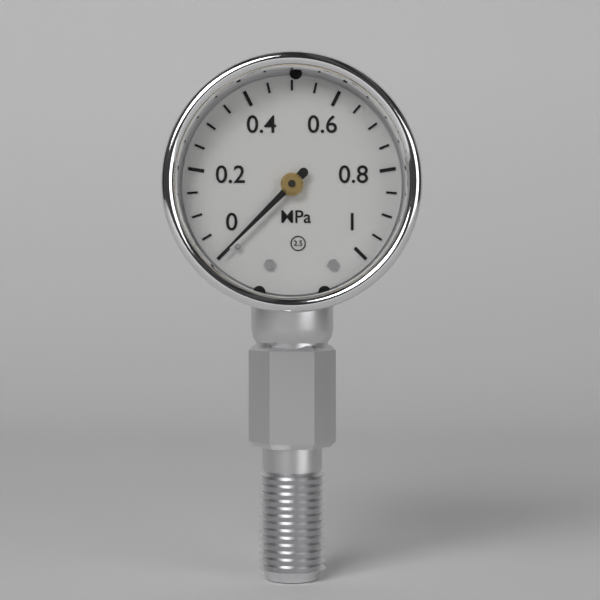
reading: 0.00 MPa
